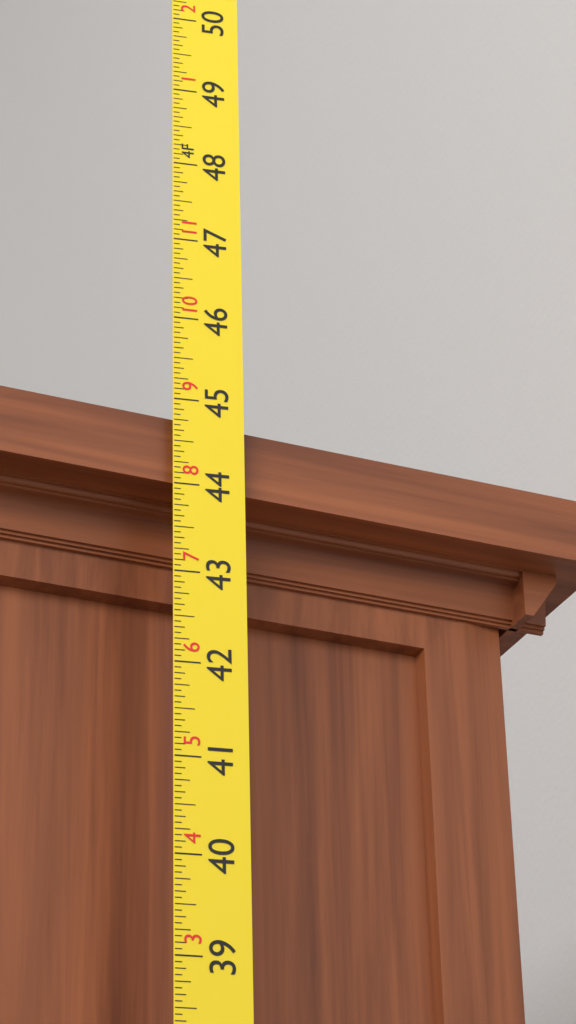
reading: 44.8125 in
